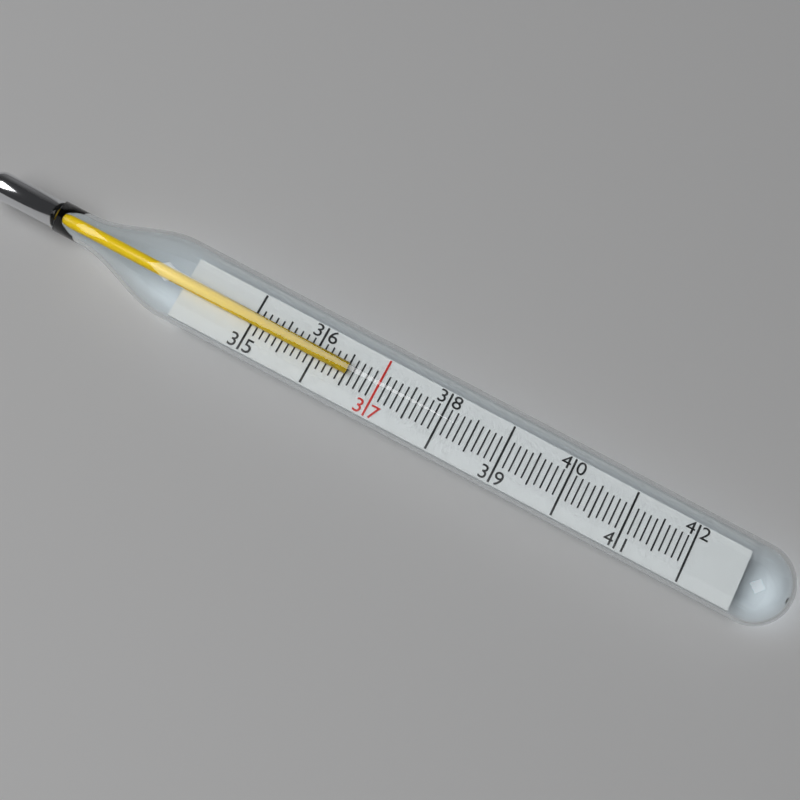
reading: 36.5 (no unit)
